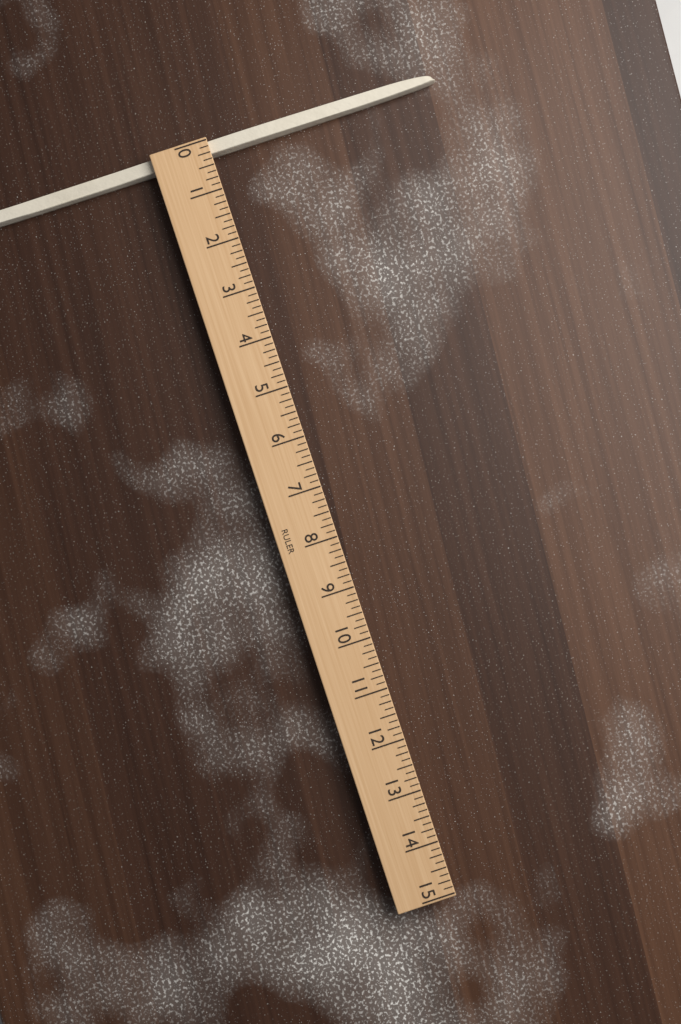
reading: 0.250 (no unit)
